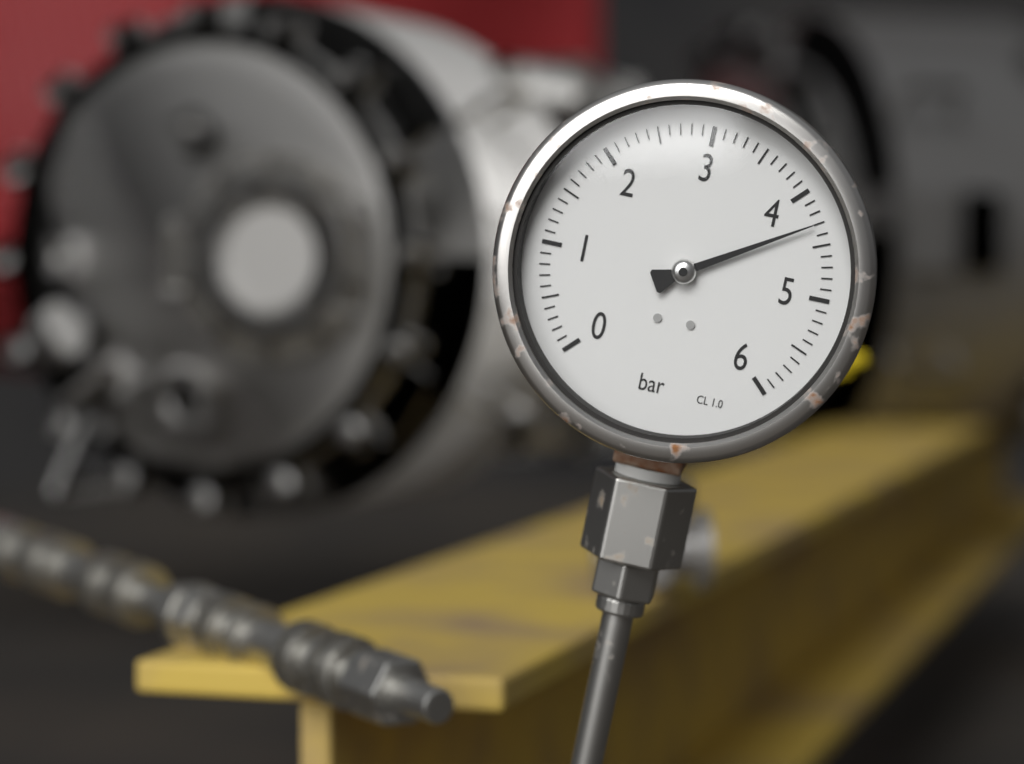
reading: 4.3 bar
